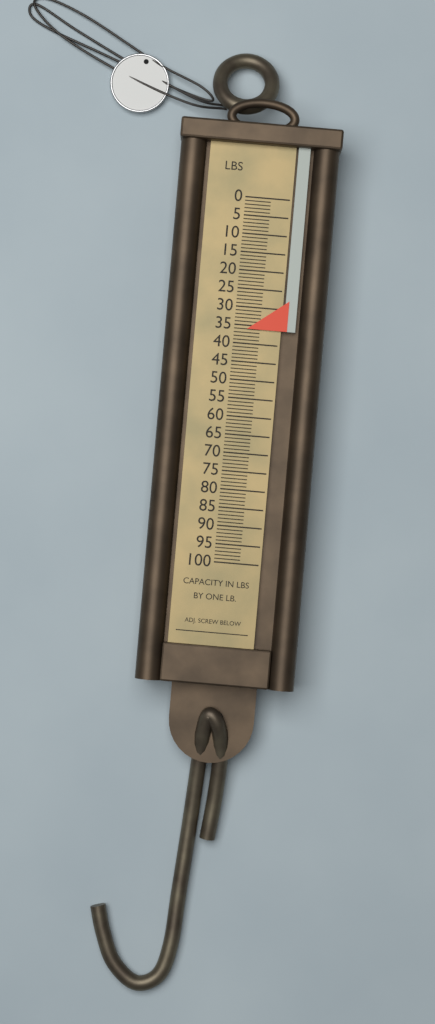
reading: 36 lb
